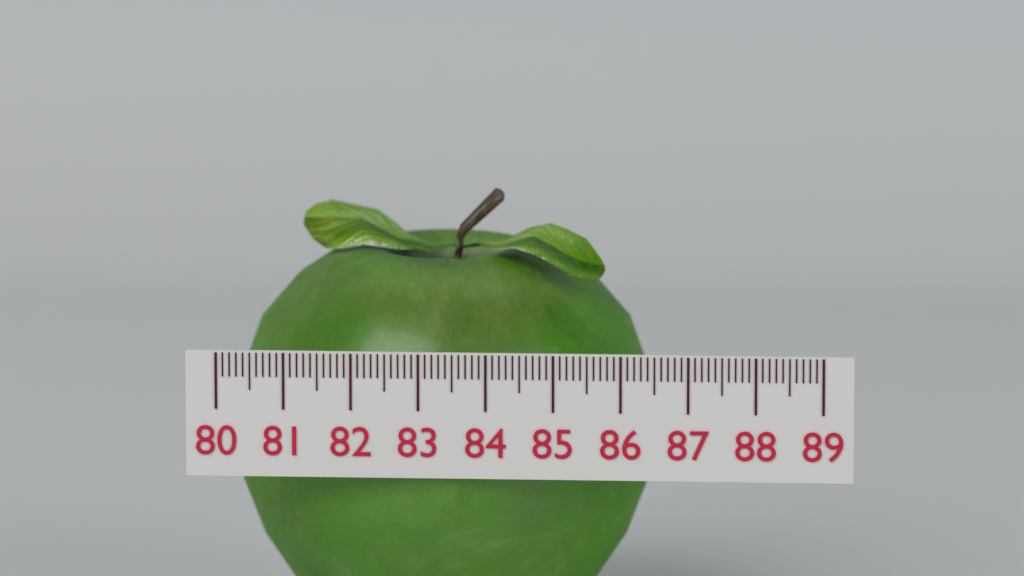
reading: 86.4 (no unit)
